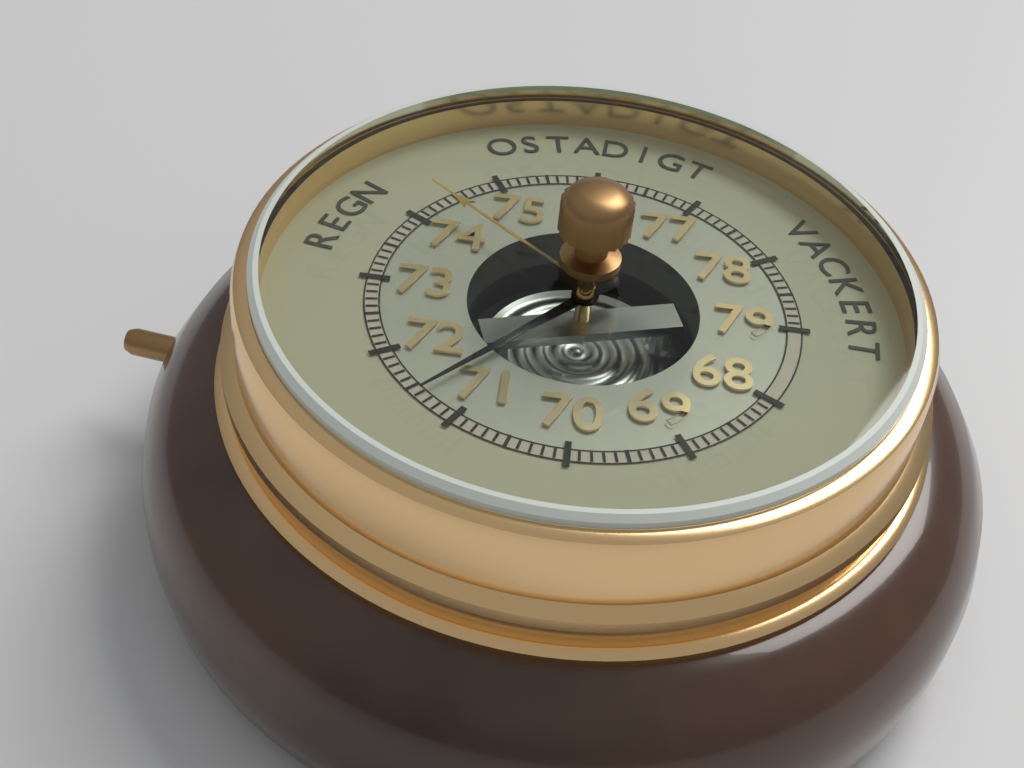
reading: 71.4 (no unit)
